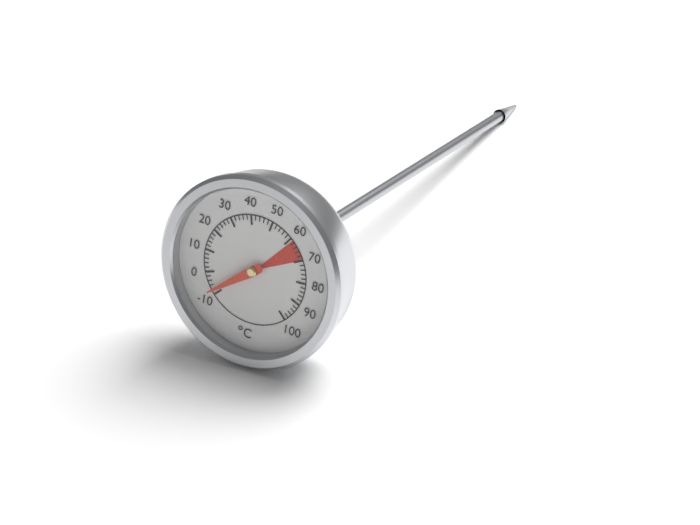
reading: -8 °C
